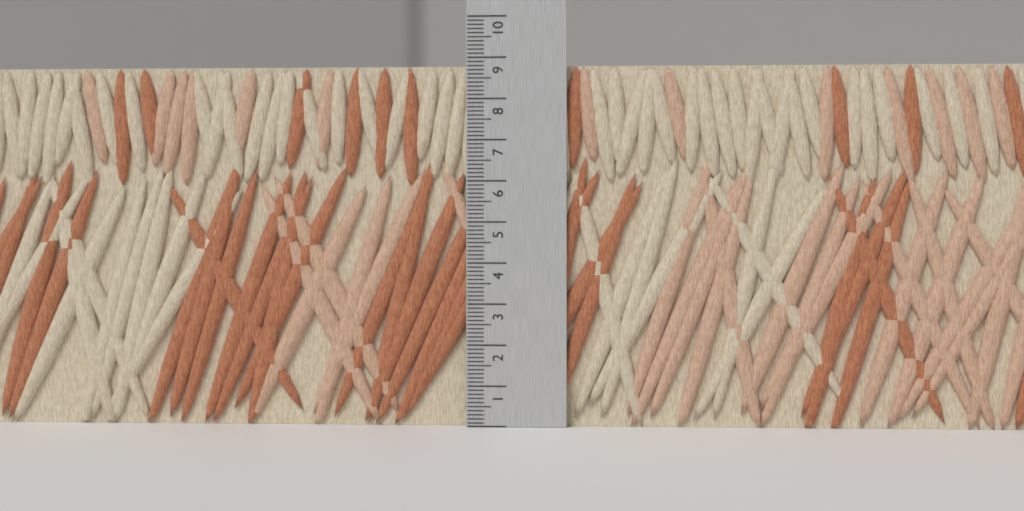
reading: 8.8 (no unit)
